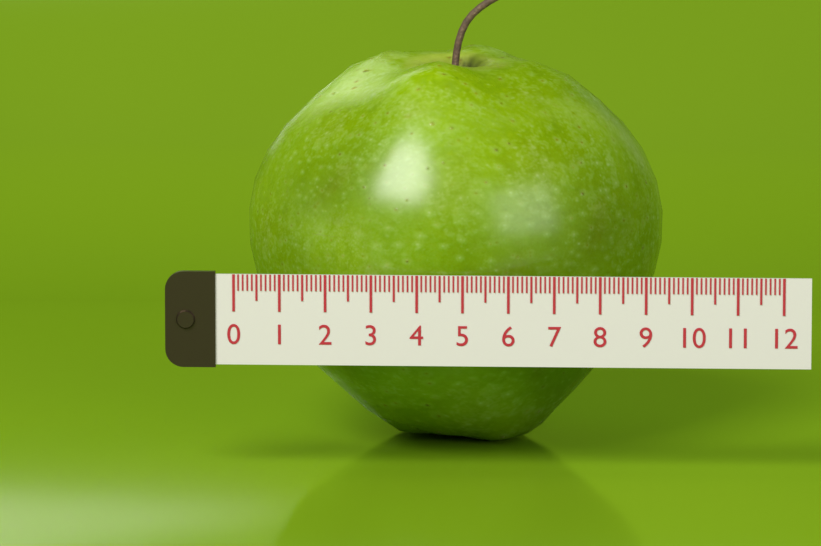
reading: 9.3 (no unit)
